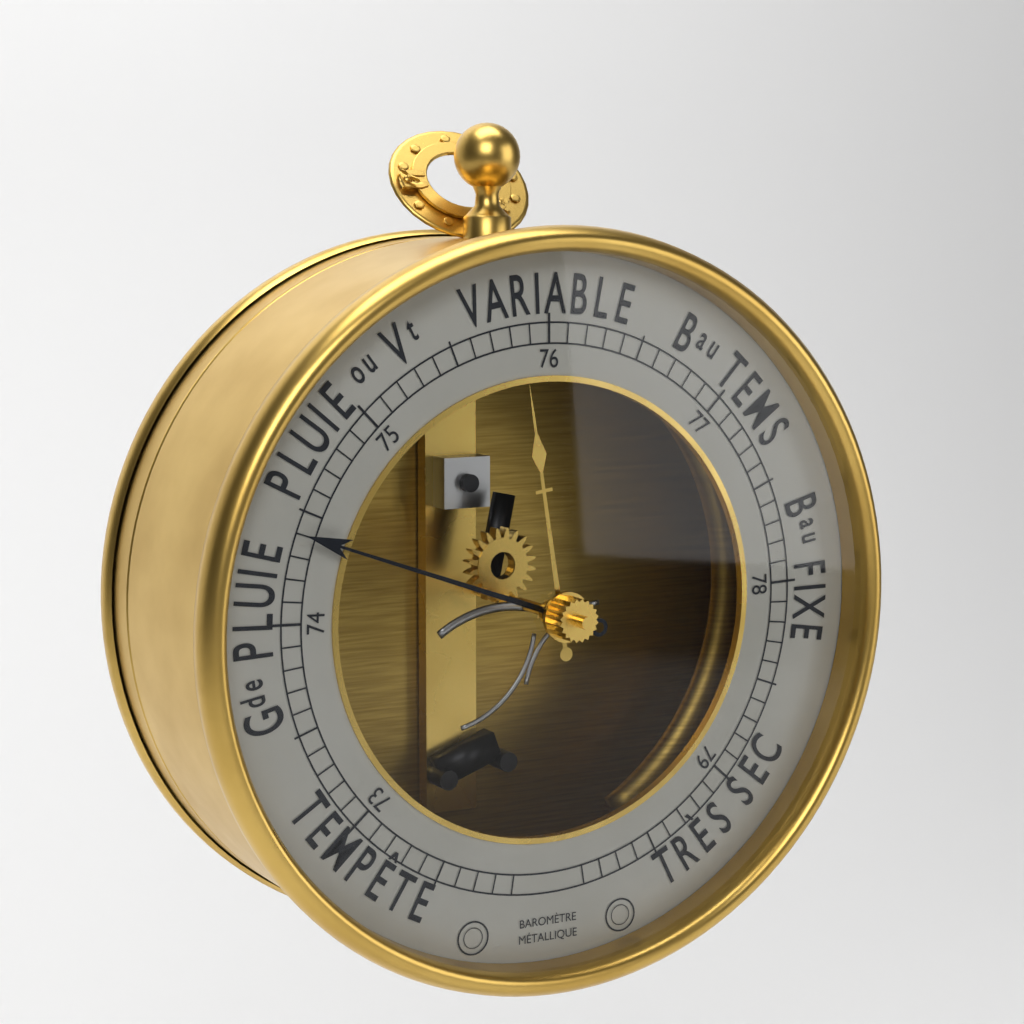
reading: 74.4 (no unit)
